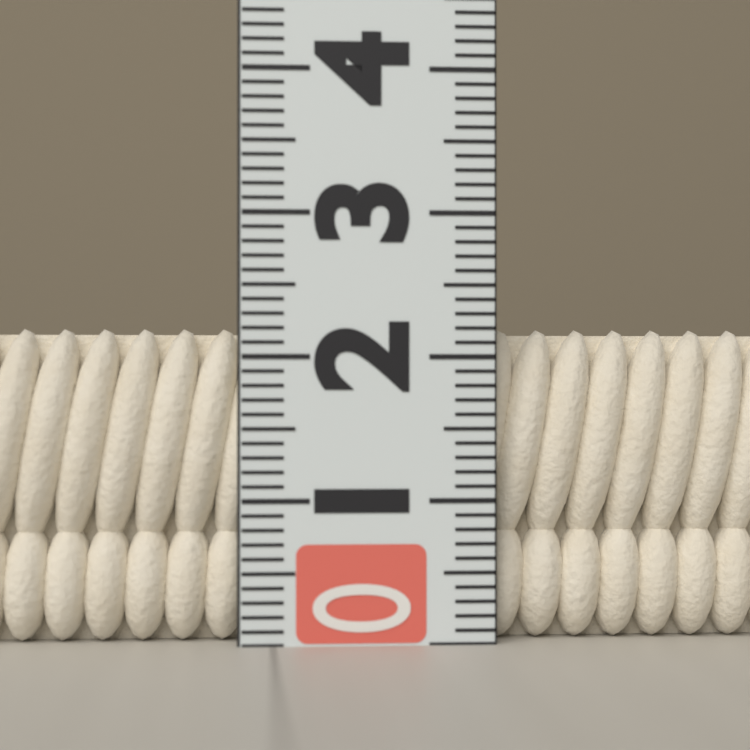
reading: 2.2 (no unit)
